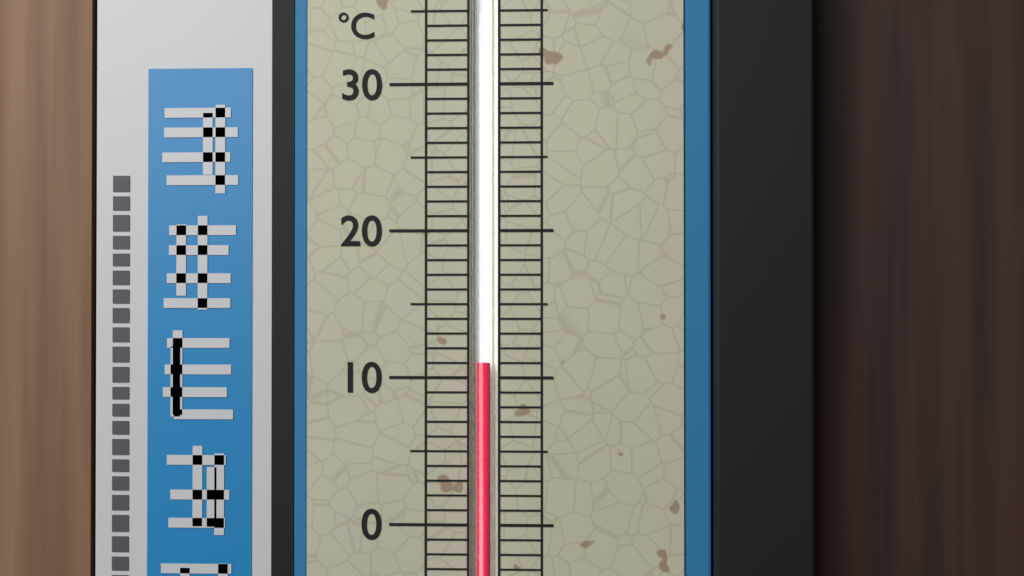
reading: 11 °C
